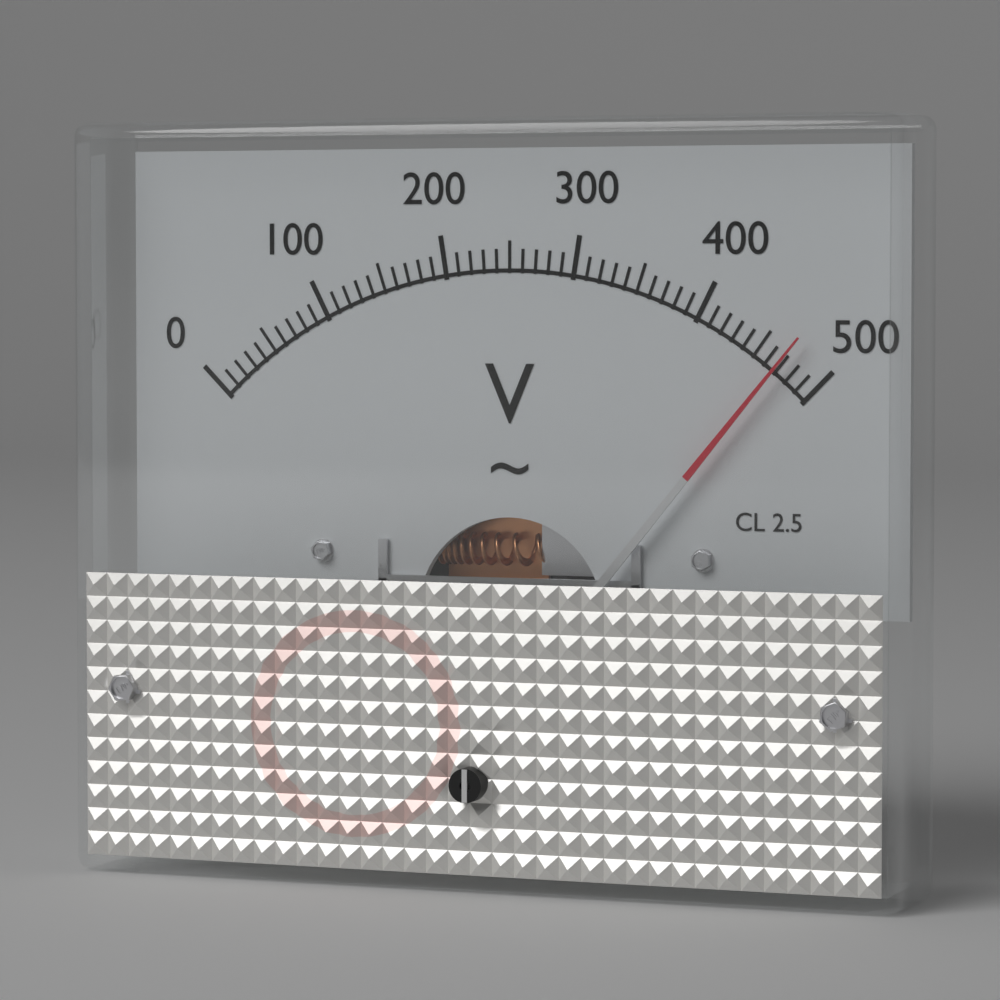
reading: 470 V
